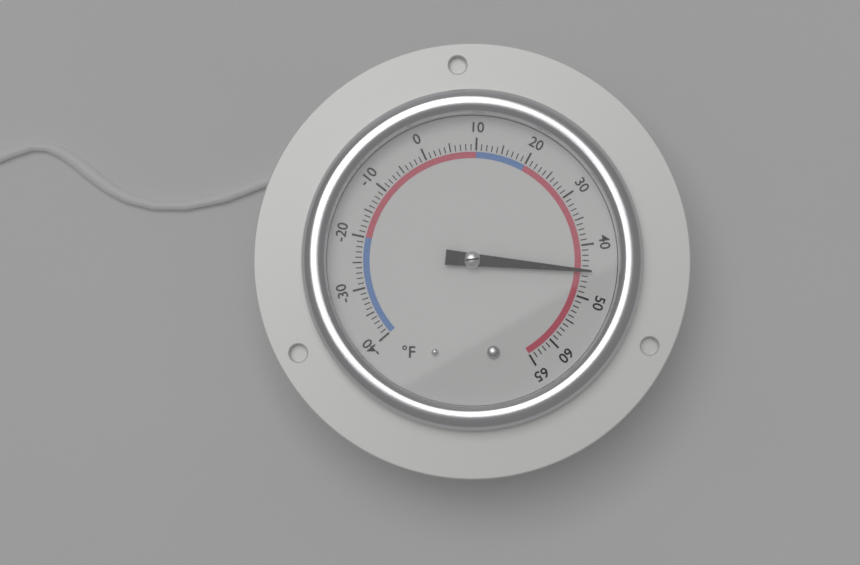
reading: 45 °F
